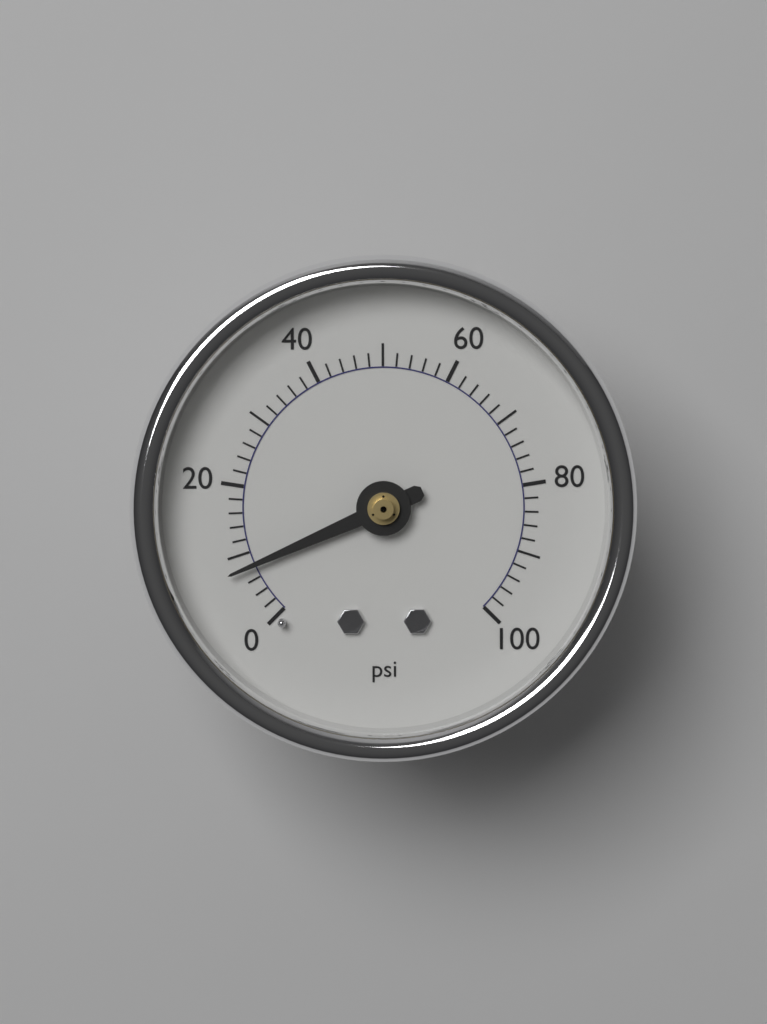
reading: 8 psi
